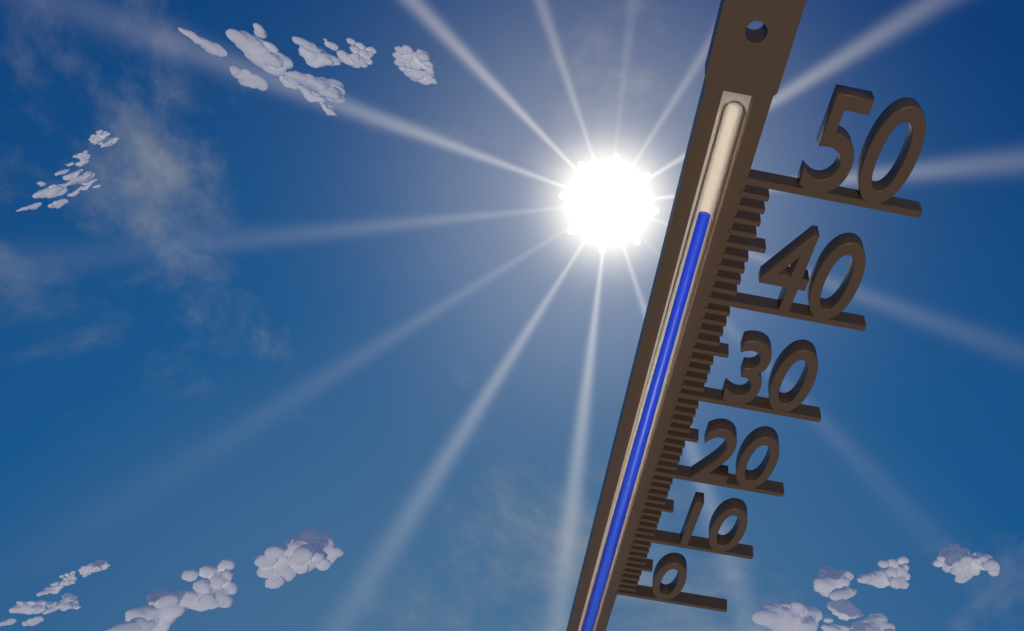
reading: 47 (no unit)
